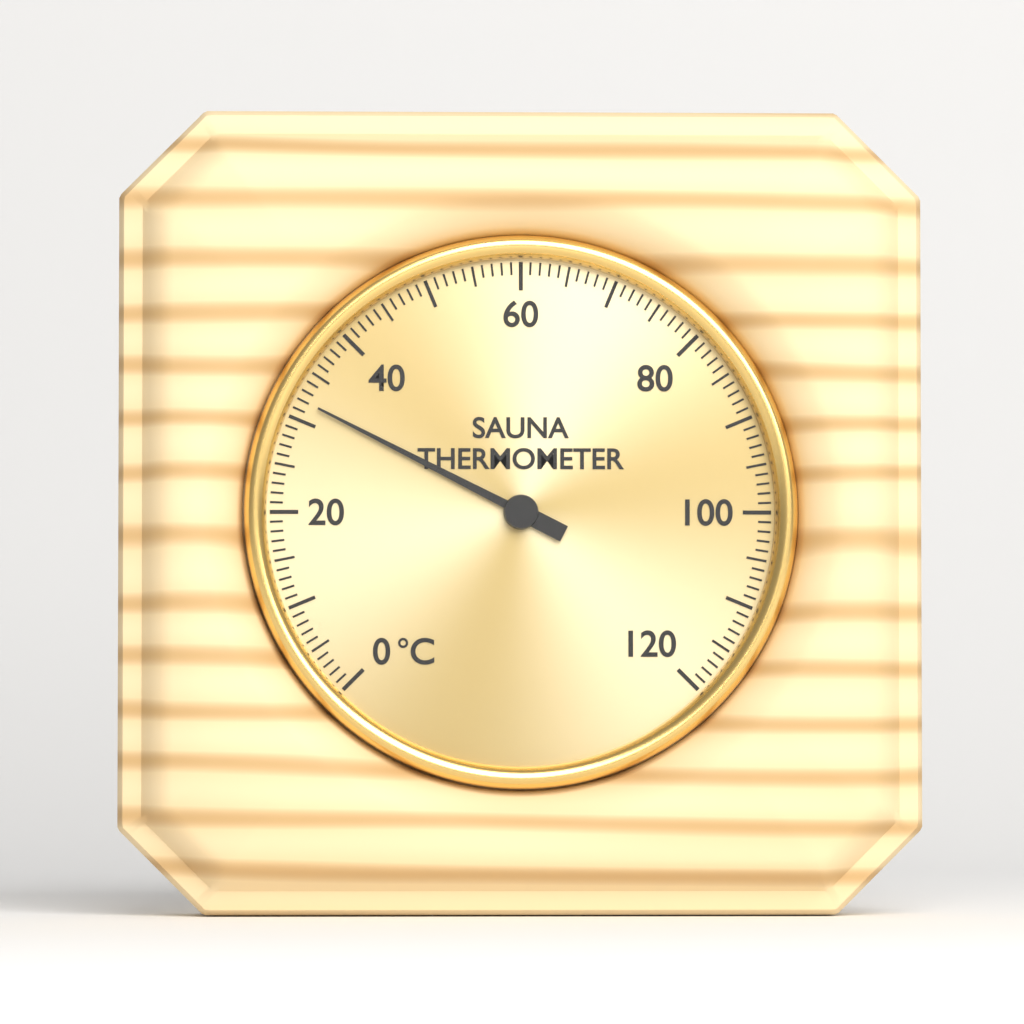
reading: 32 °C
